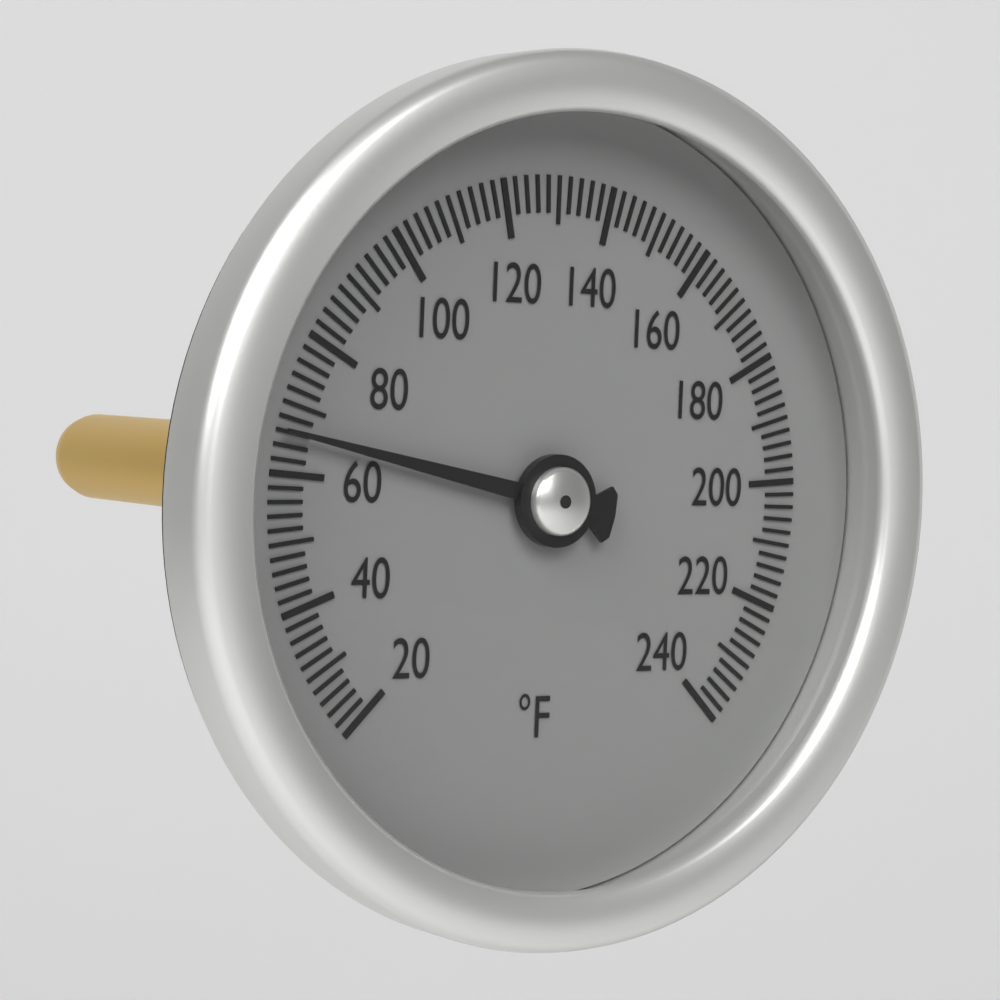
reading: 66 °F
